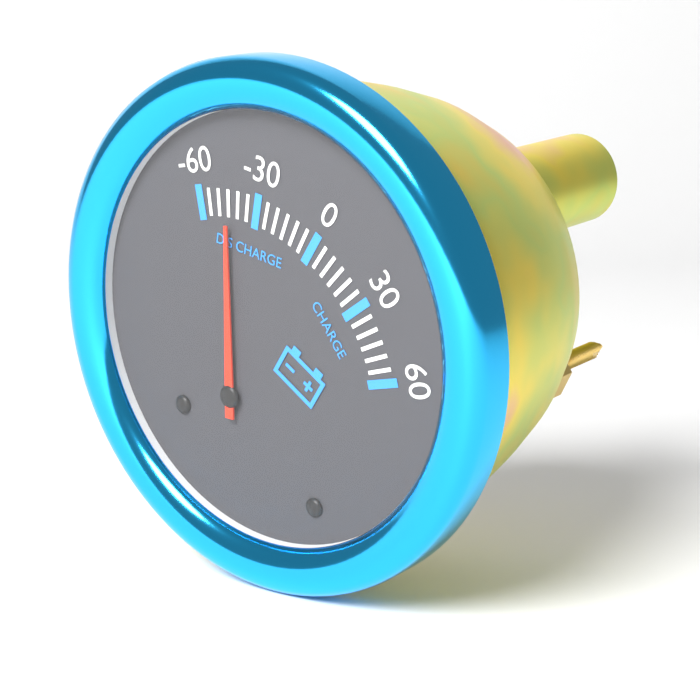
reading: -45 (no unit)
